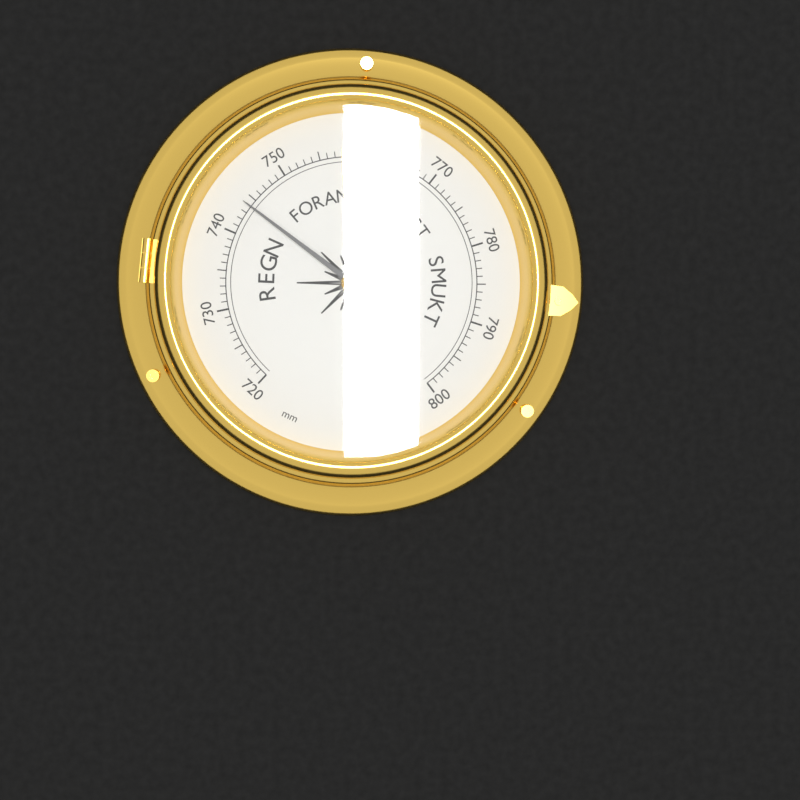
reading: 744 mm
